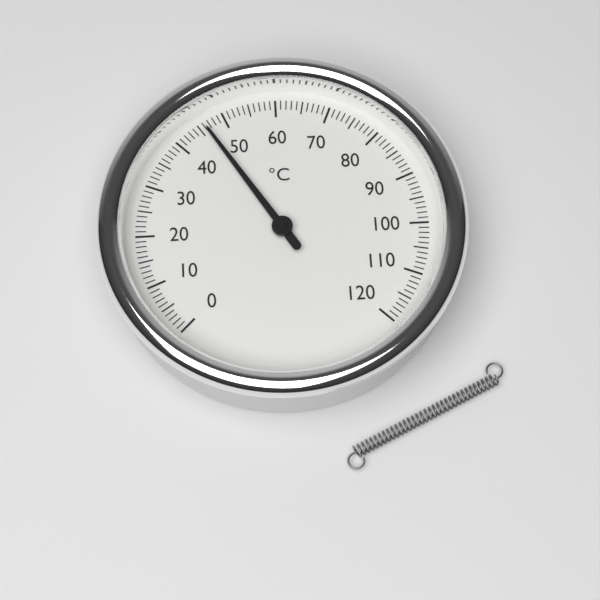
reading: 46 °C
